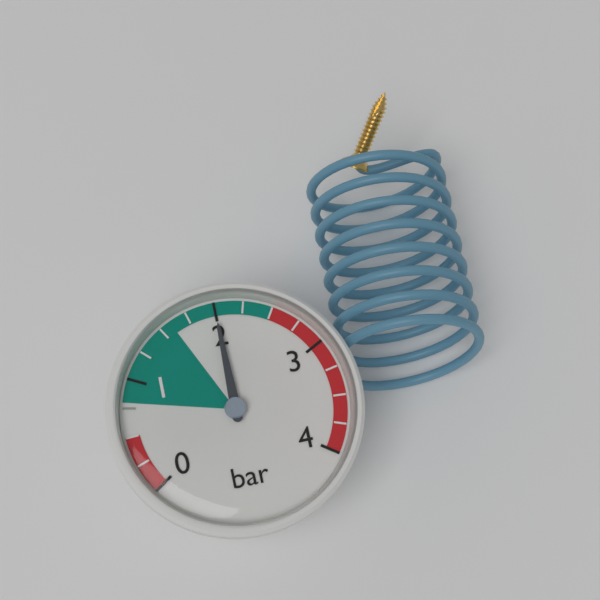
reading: 2.00 bar
